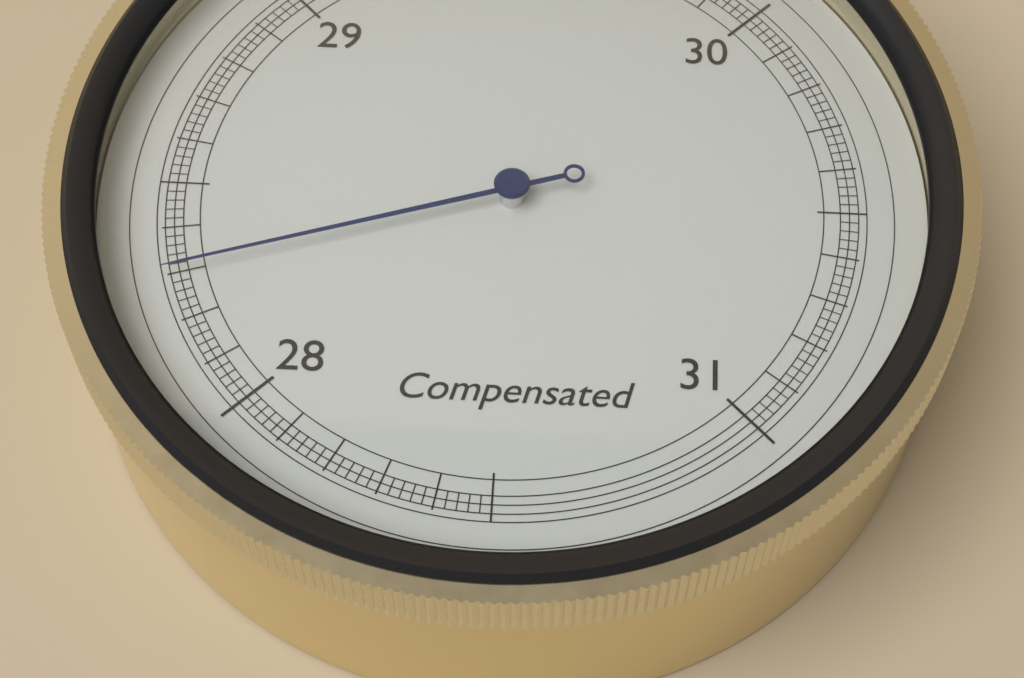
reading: 28.30 inHg
